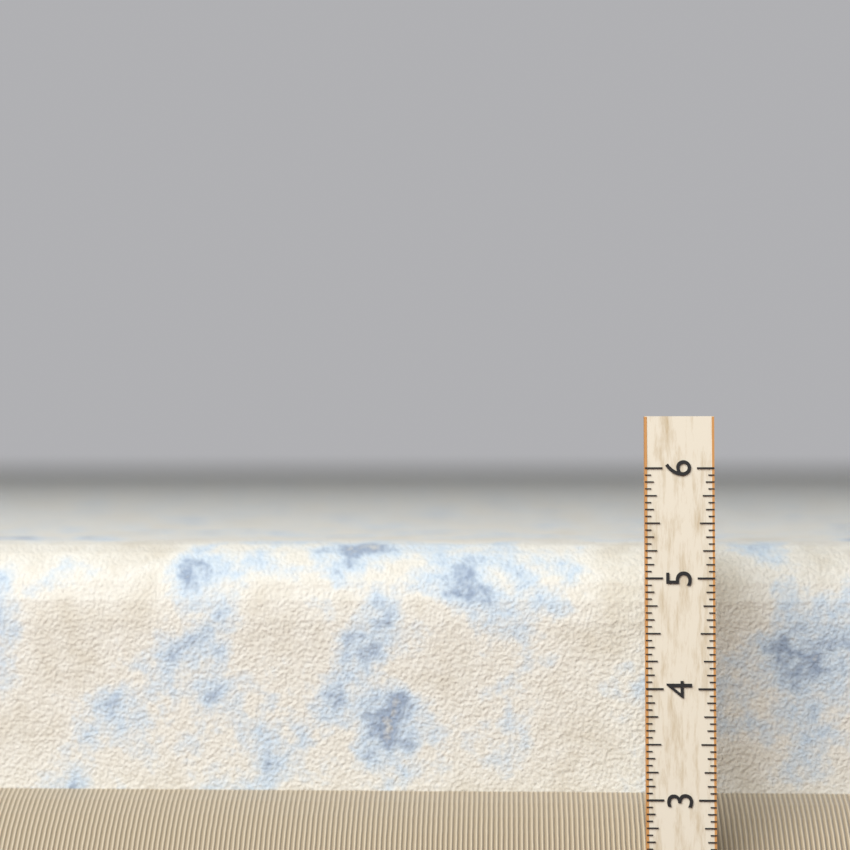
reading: 5.2500 (no unit)
